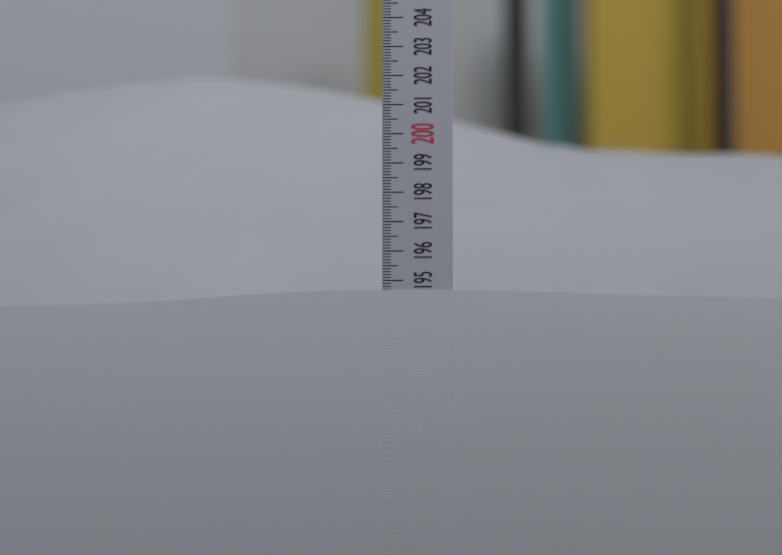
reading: 194.6 (no unit)
